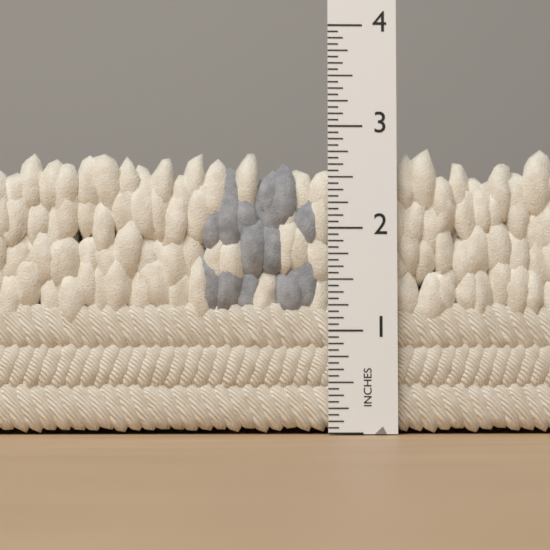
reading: 2.8125 in
